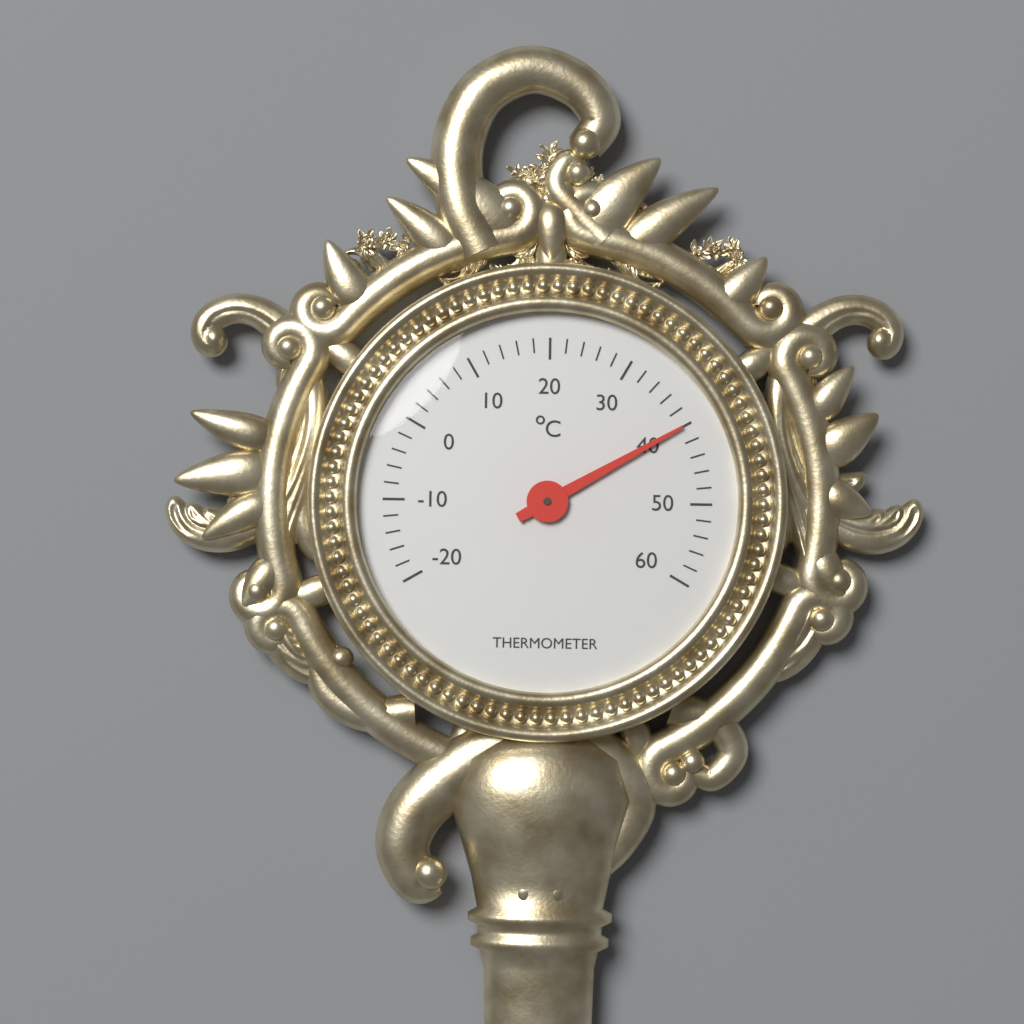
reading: 40 °C
